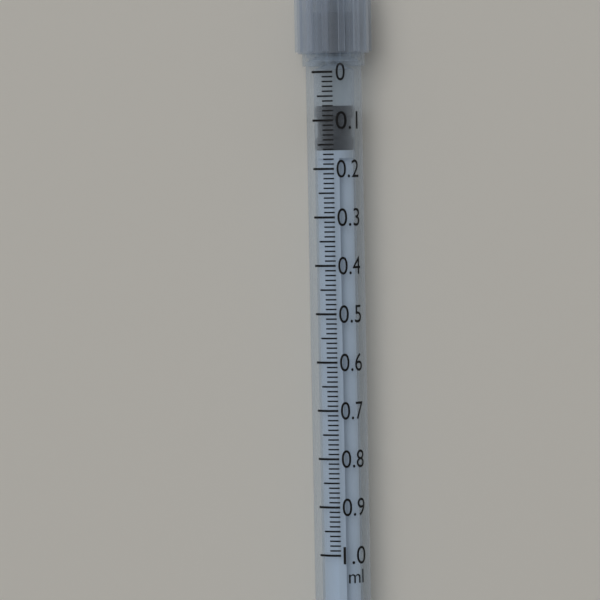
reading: 0.07 ml
